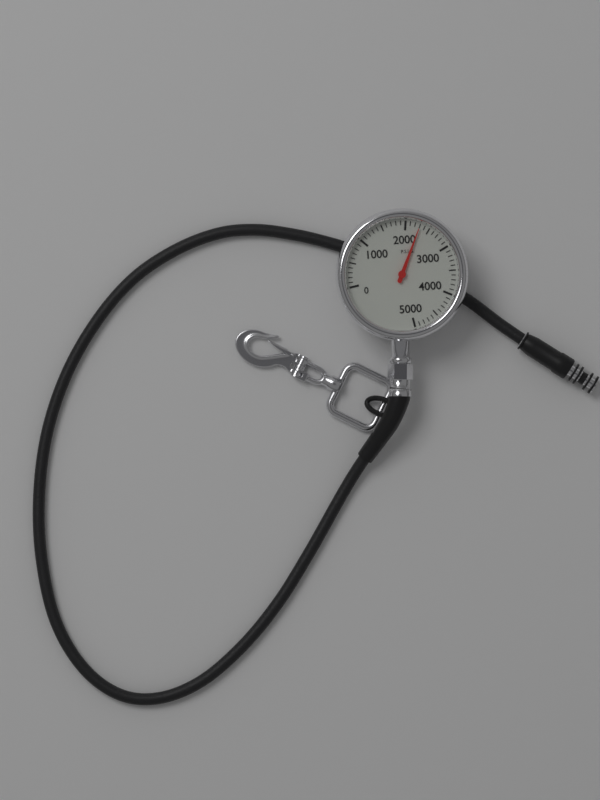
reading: 2300 psi
